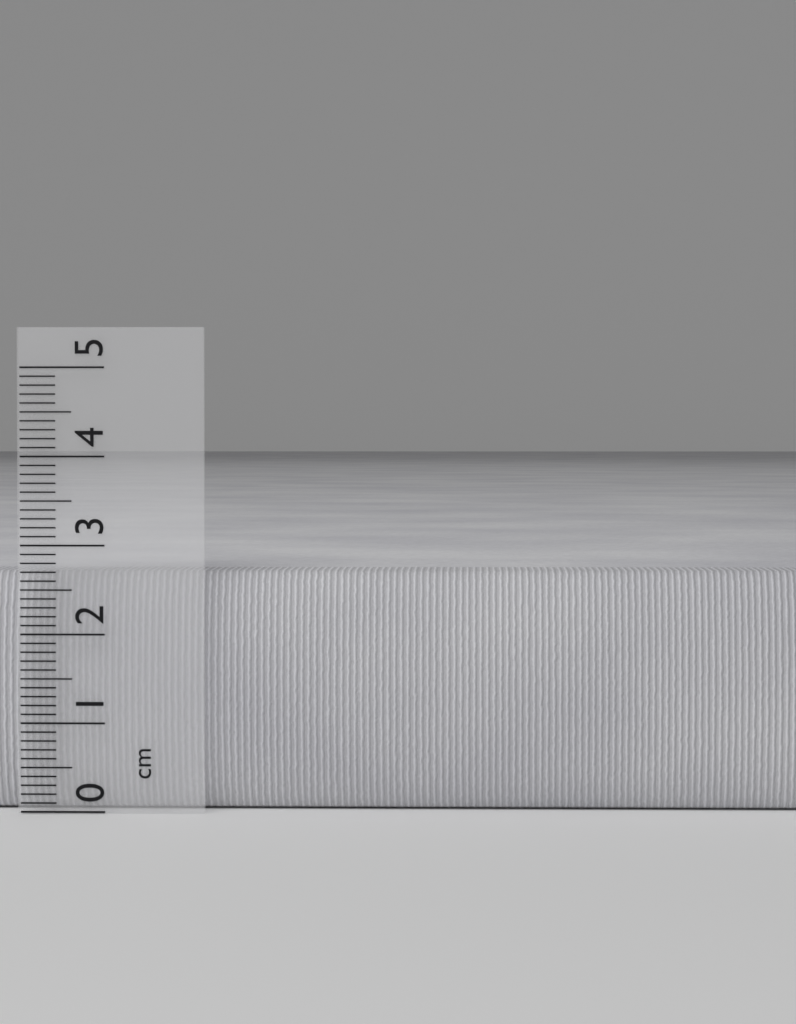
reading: 2.7 cm
